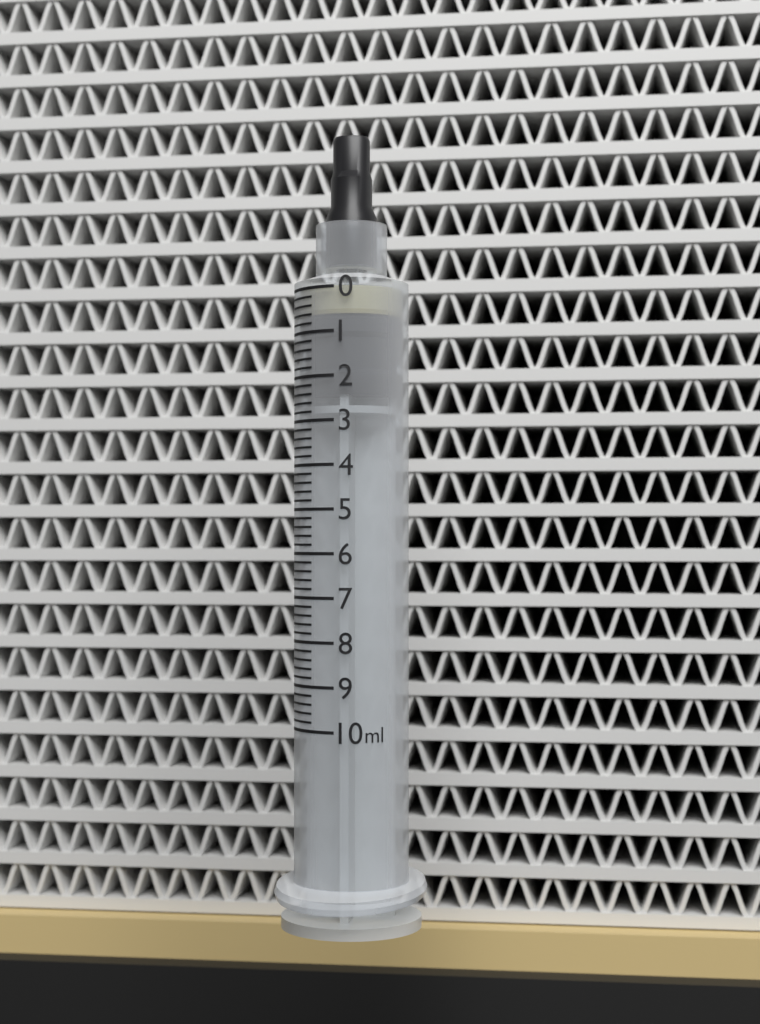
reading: 0.6 ml
